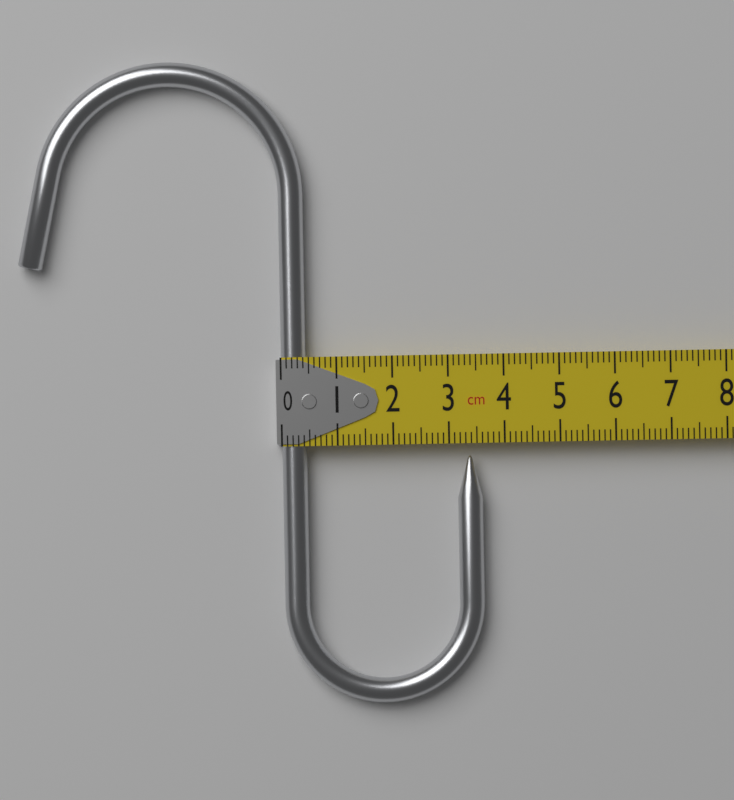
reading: 3.6 cm
